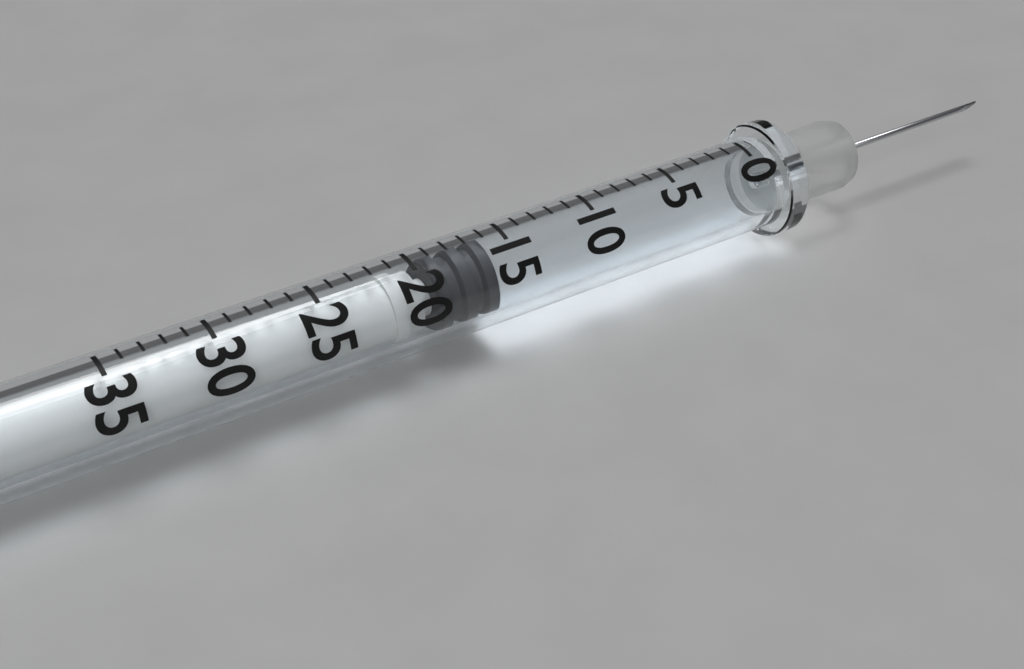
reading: 16 (no unit)
